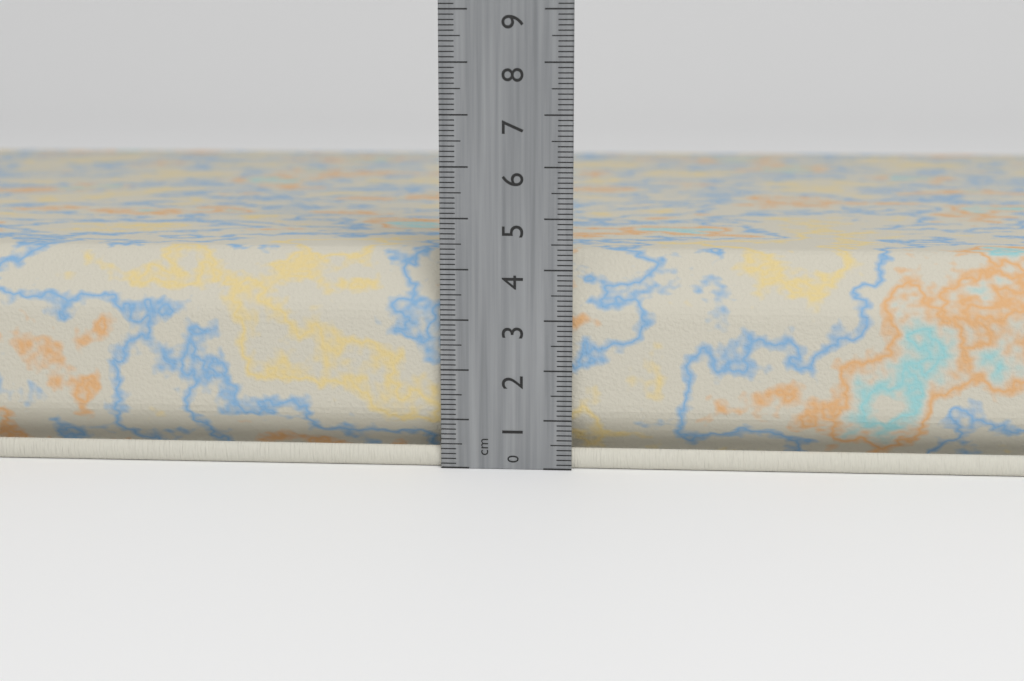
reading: 4.3 cm
